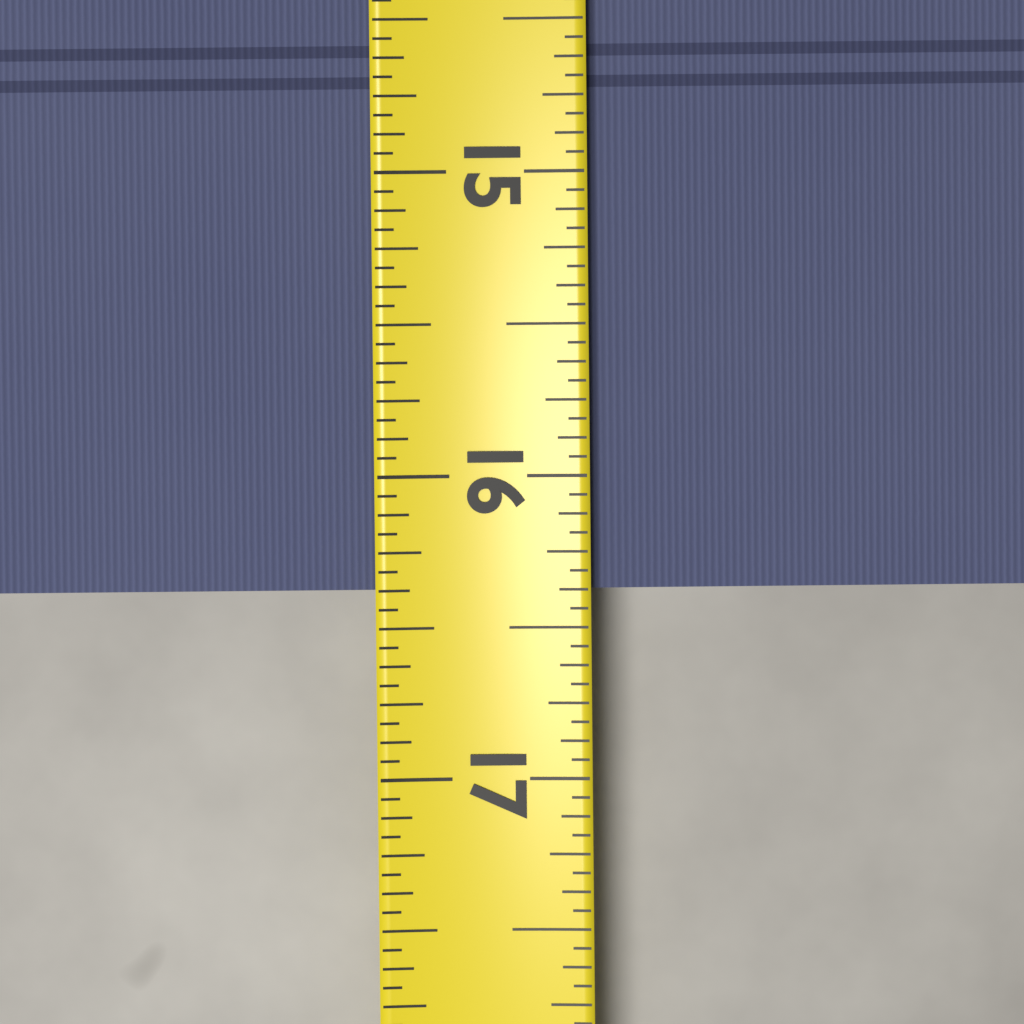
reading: 16.3750 (no unit)
